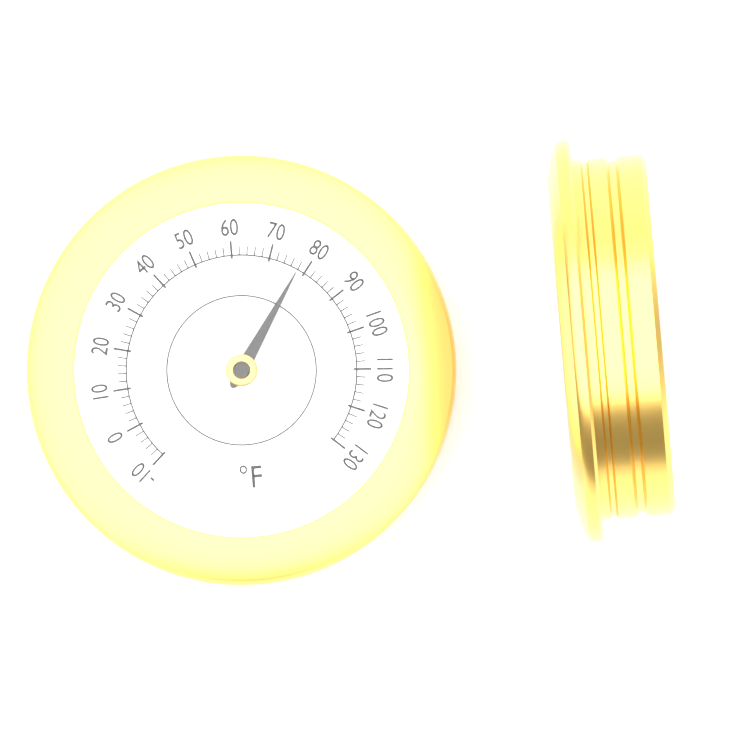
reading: 78 °F
